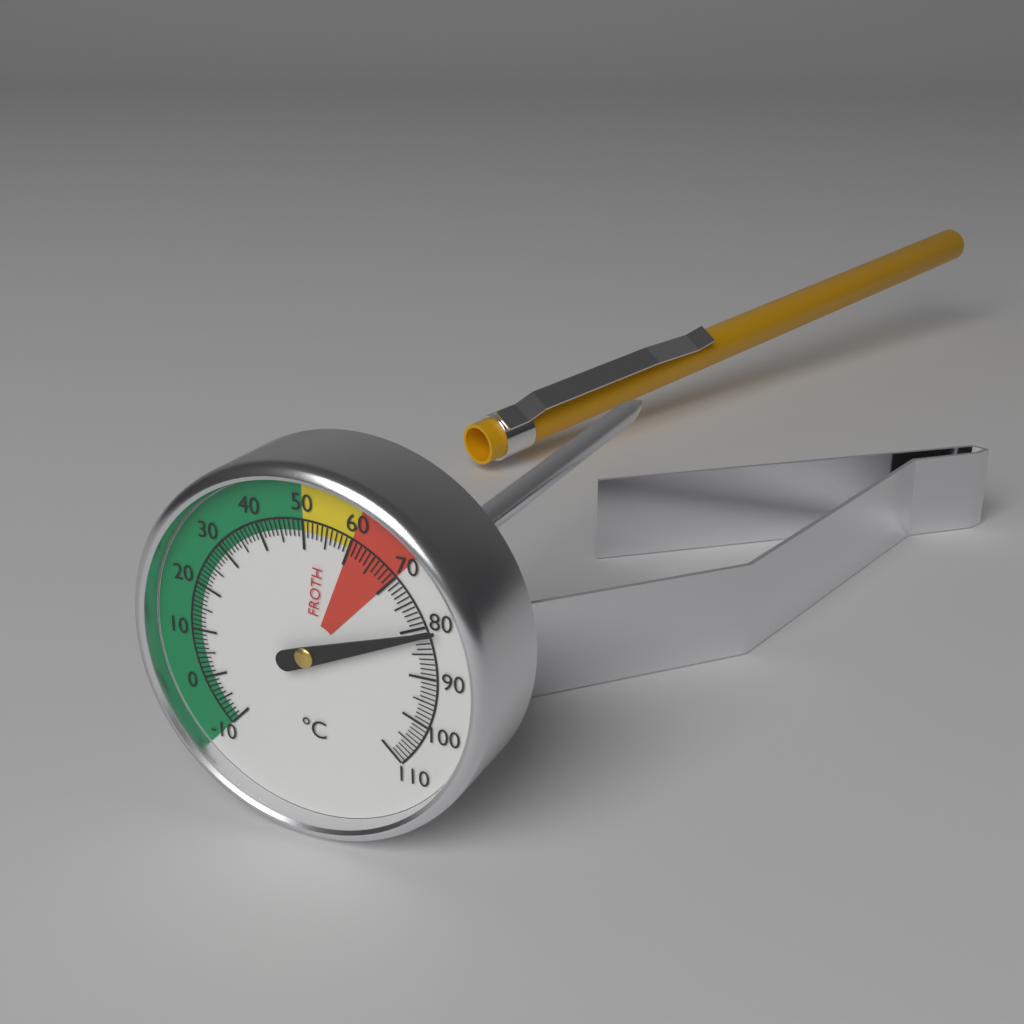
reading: 81 °C
